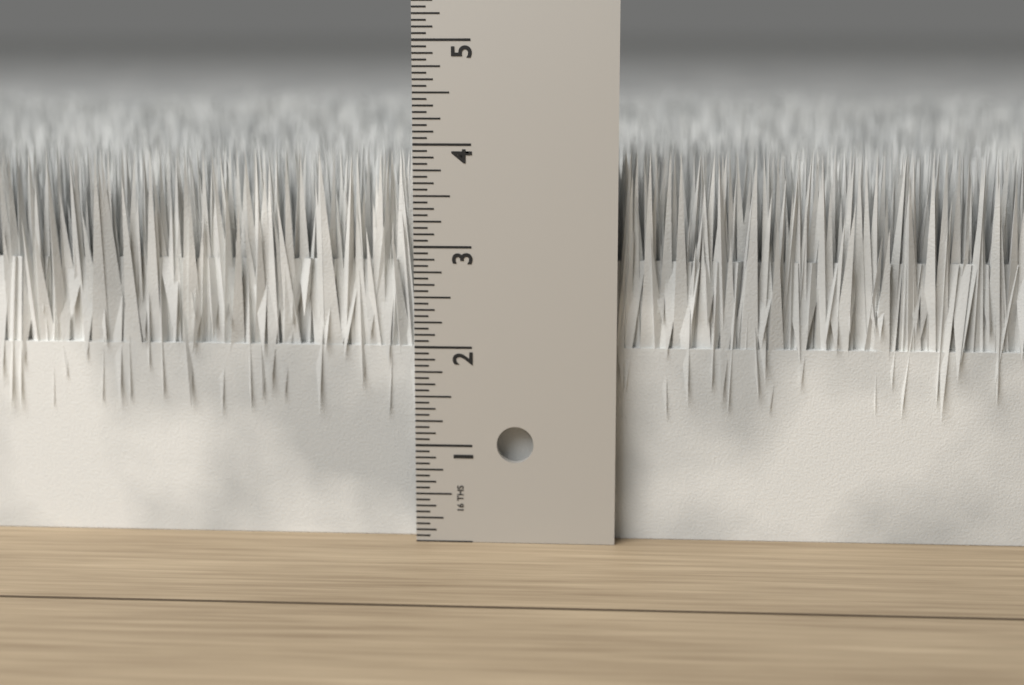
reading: 3.9375 in
